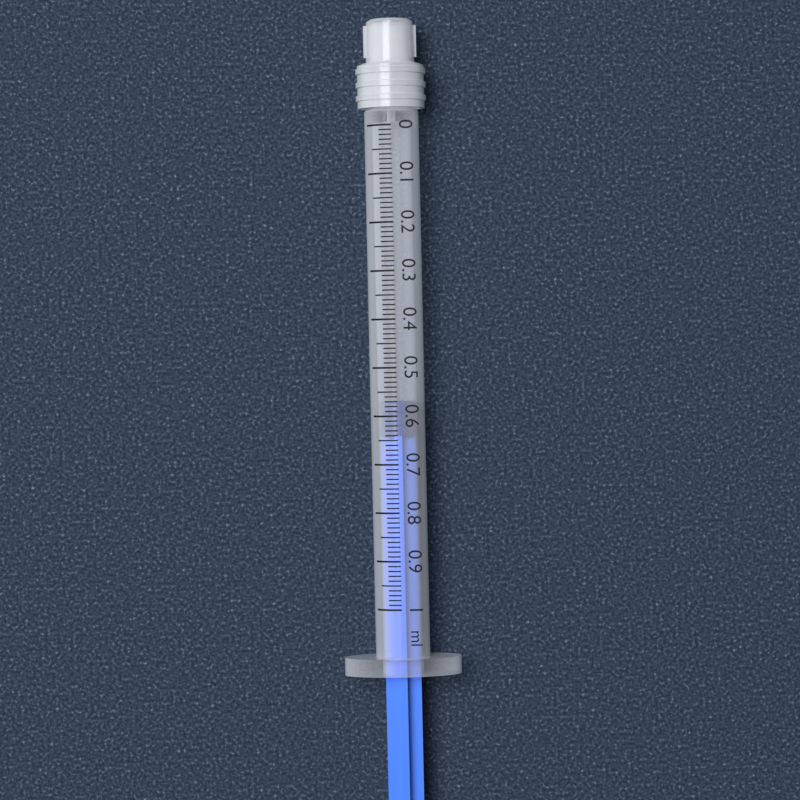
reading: 0.57 ml
